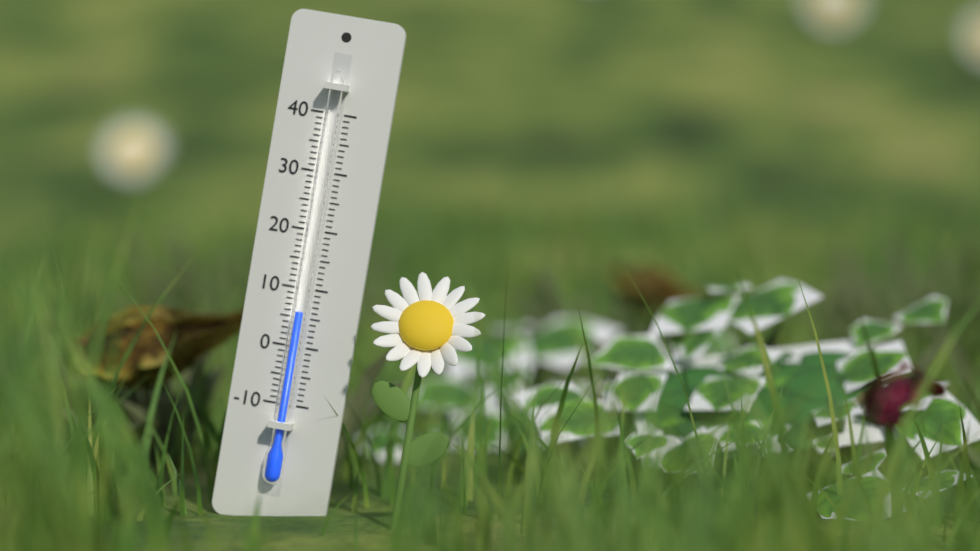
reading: 6 (no unit)
